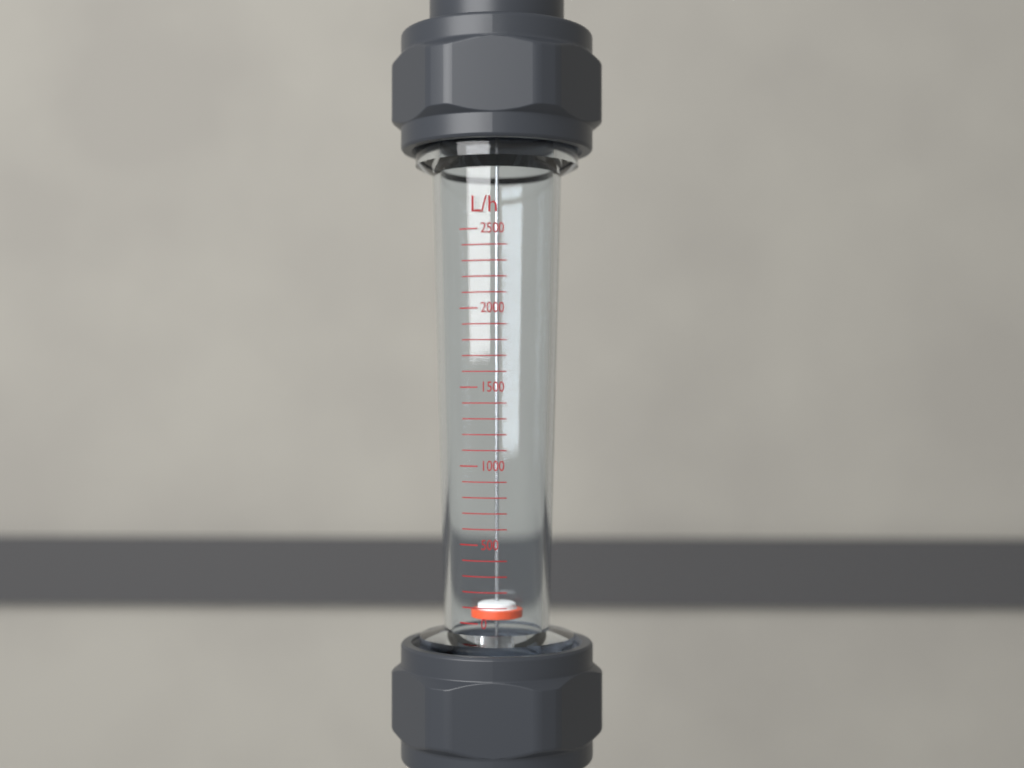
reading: 100 L/h
